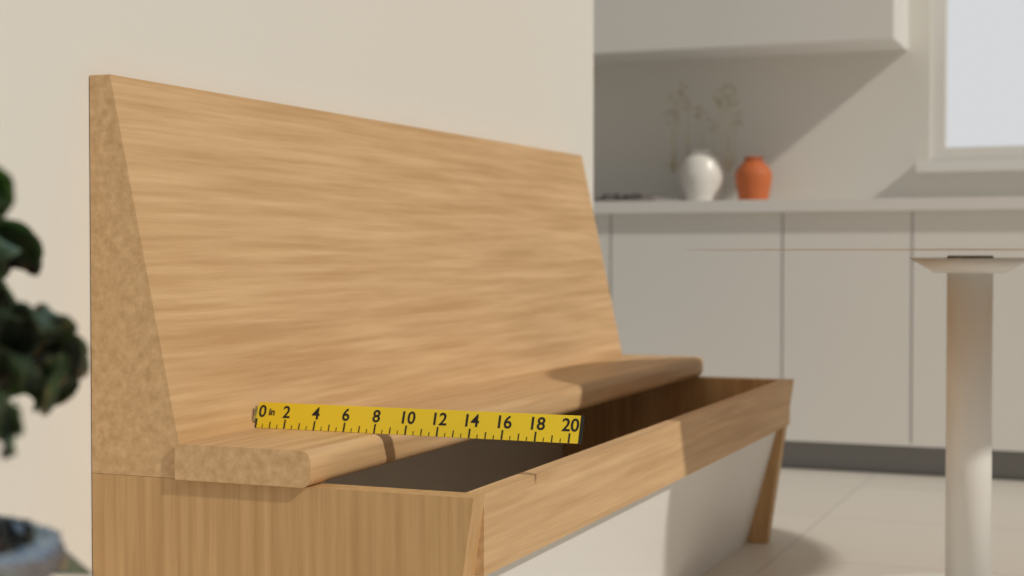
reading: 8.5 in
